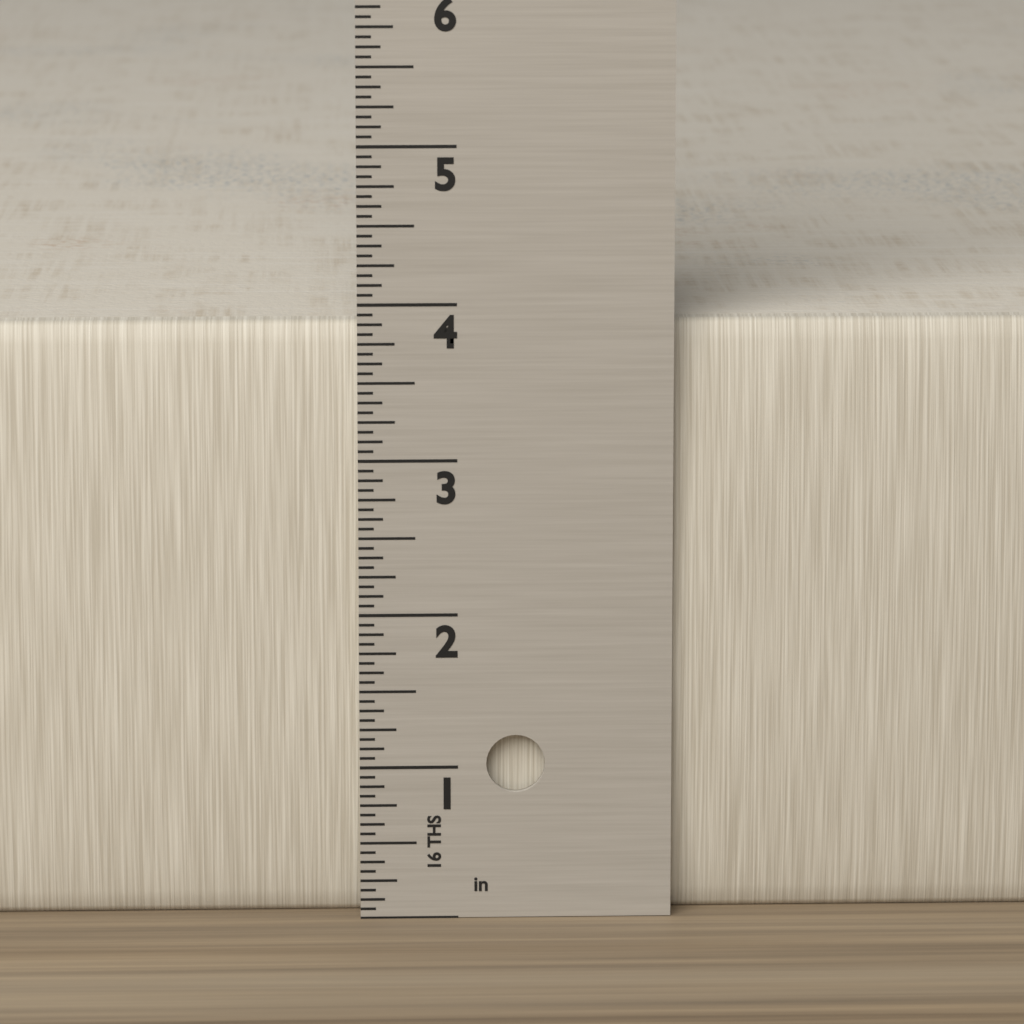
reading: 3.8750 in
